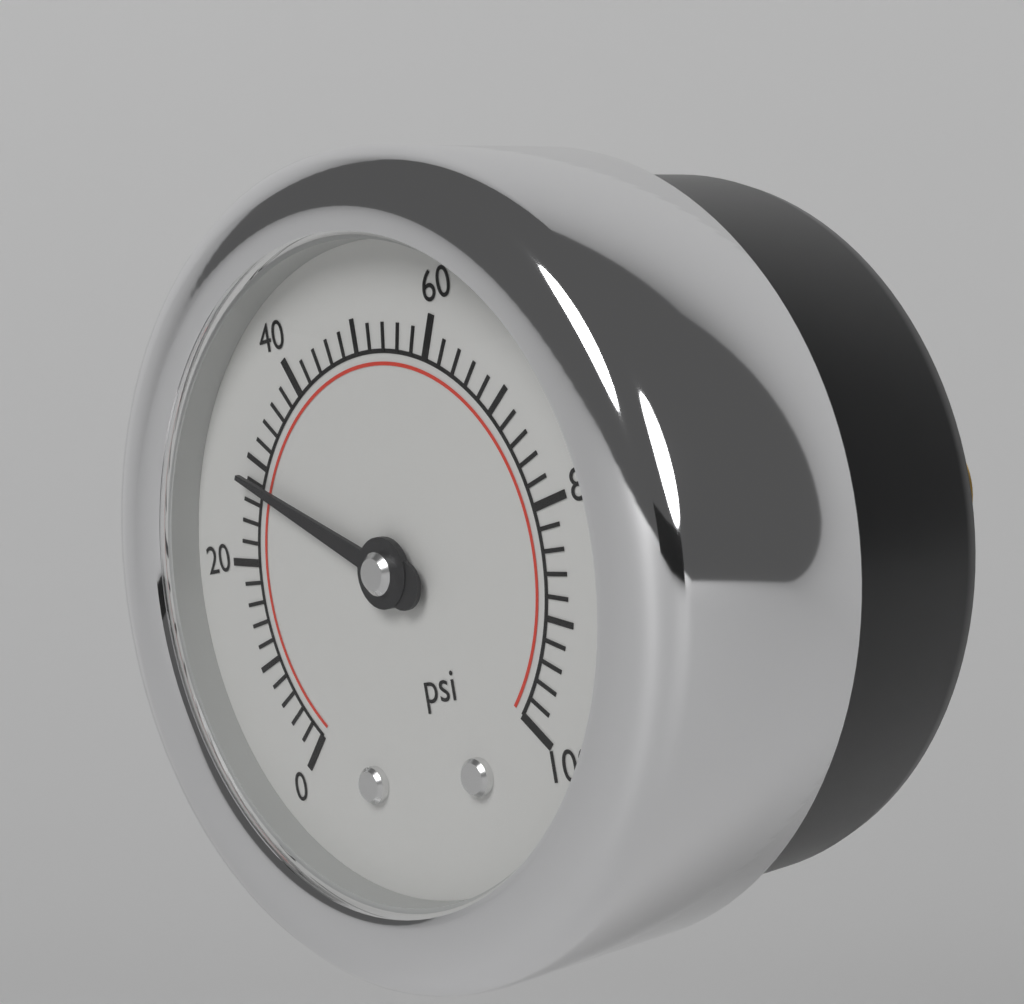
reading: 28 psi
